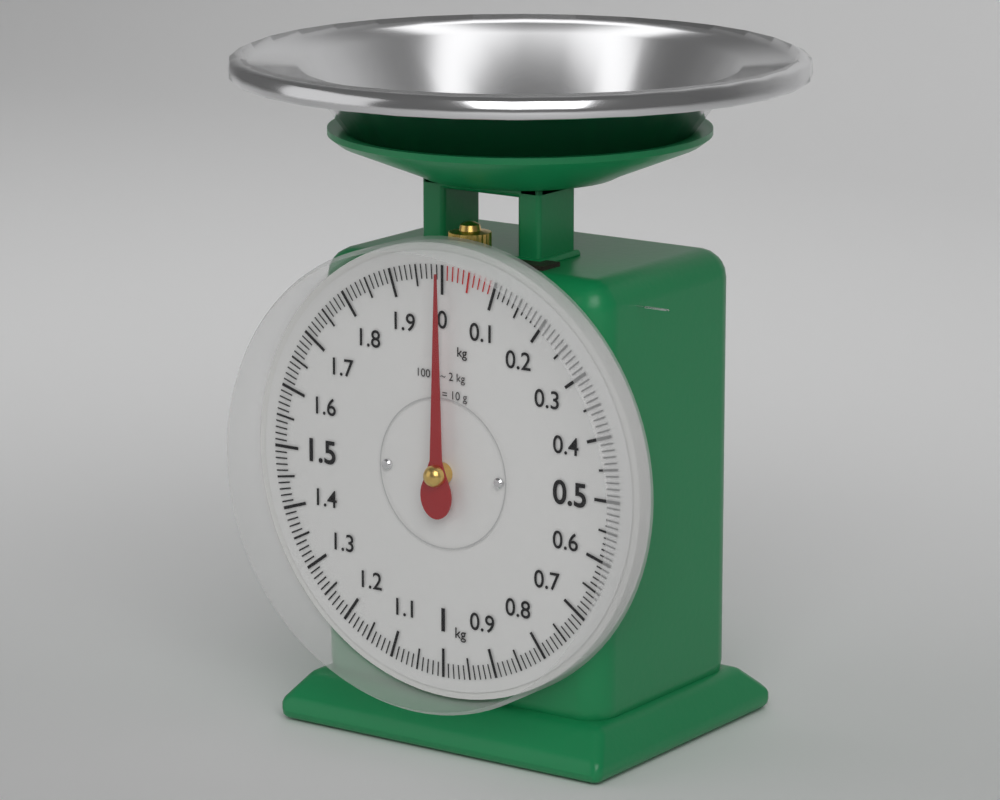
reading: 0.00 kg
